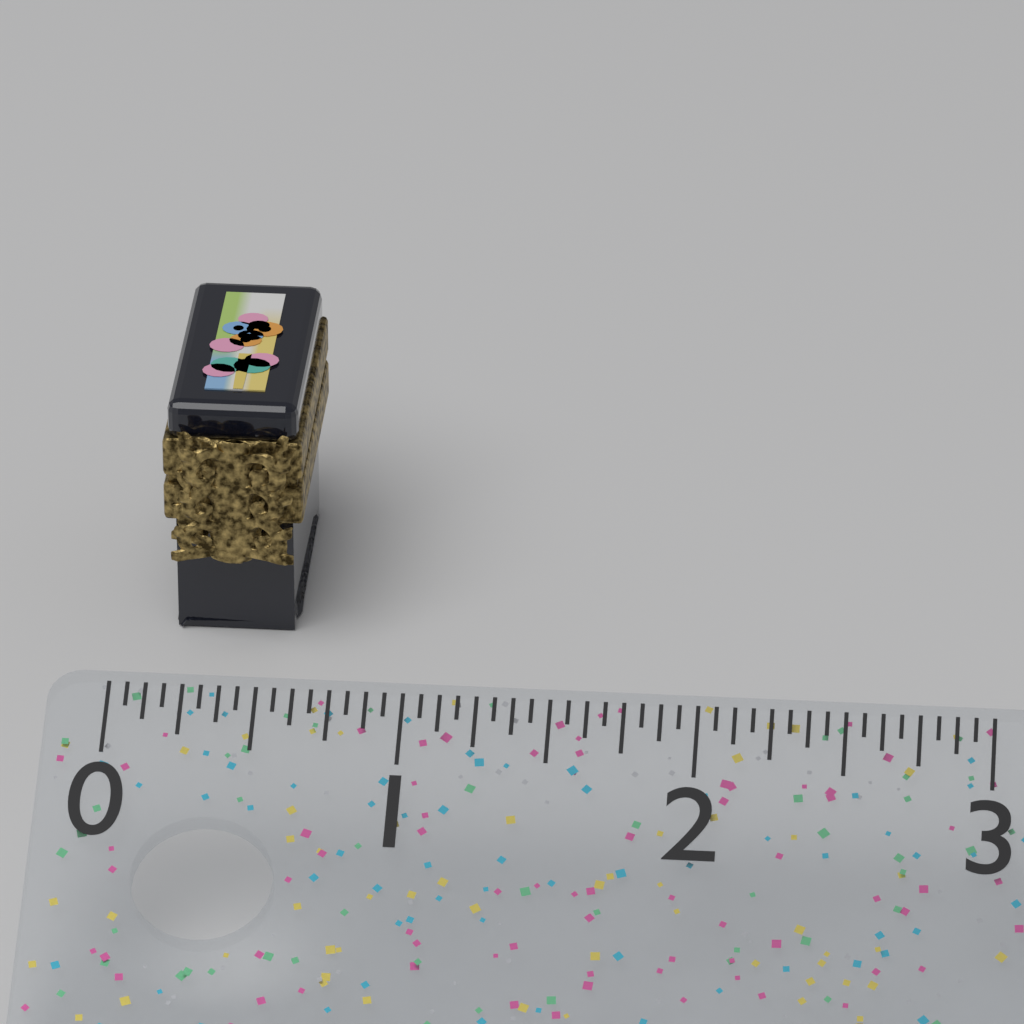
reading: 0.5000 (no unit)
